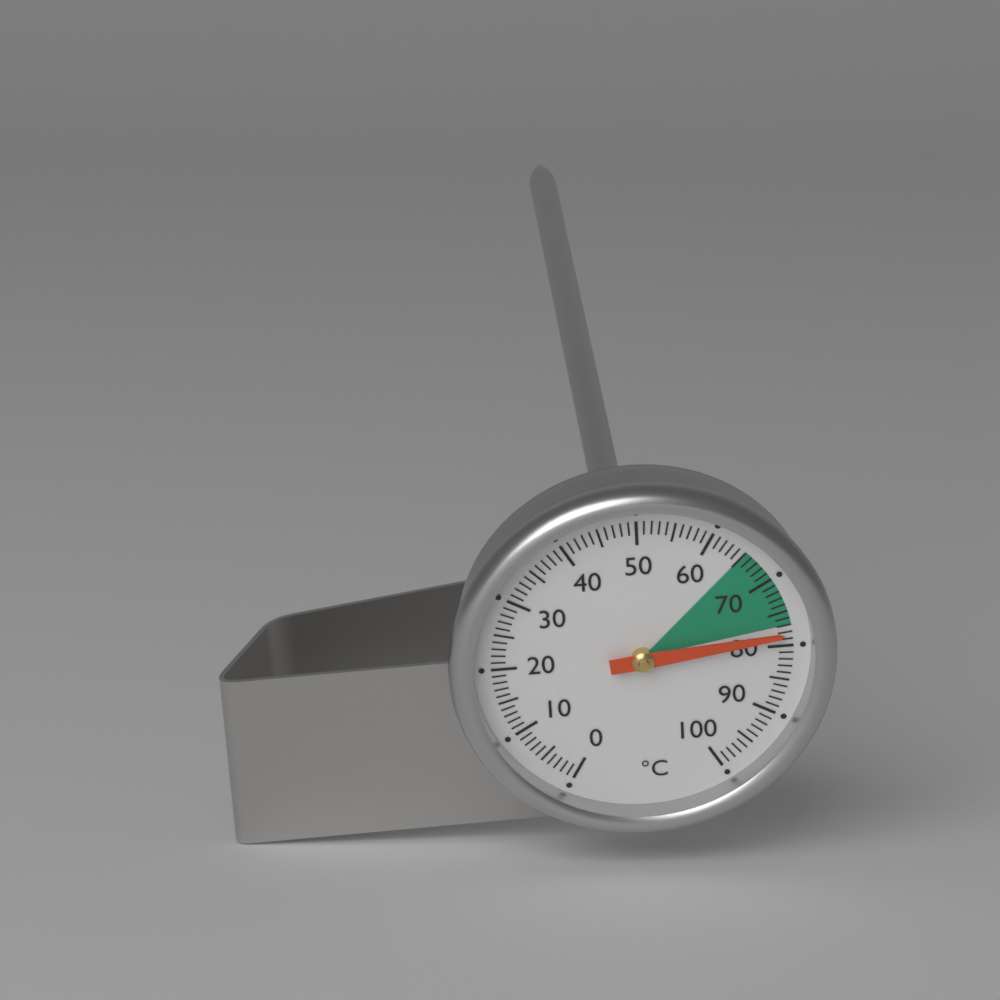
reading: 78 °C
